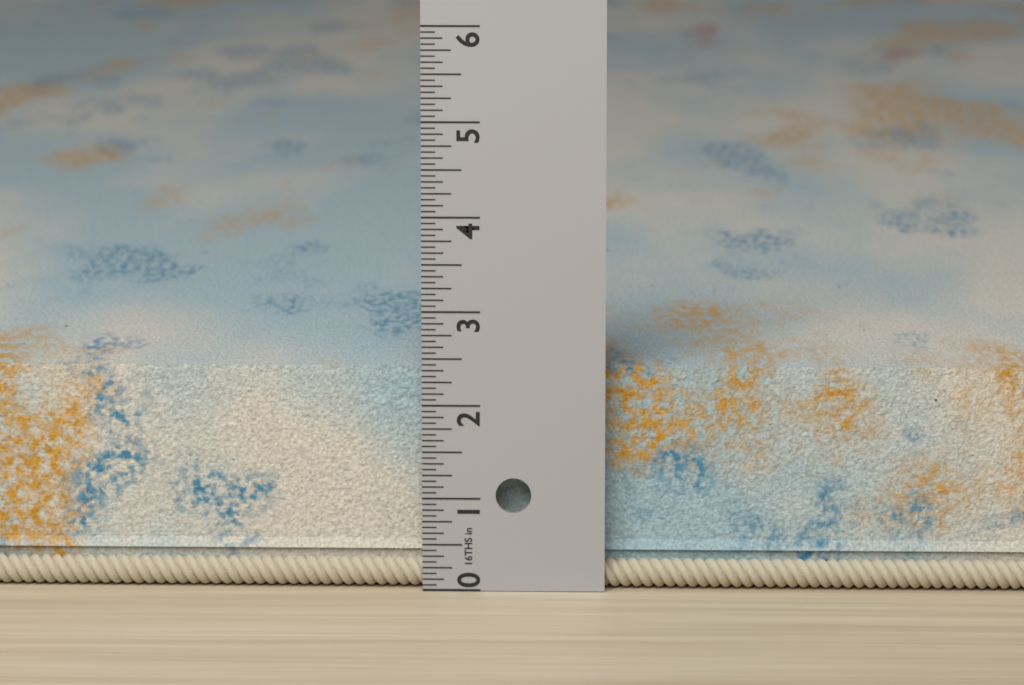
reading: 2.4375 in
